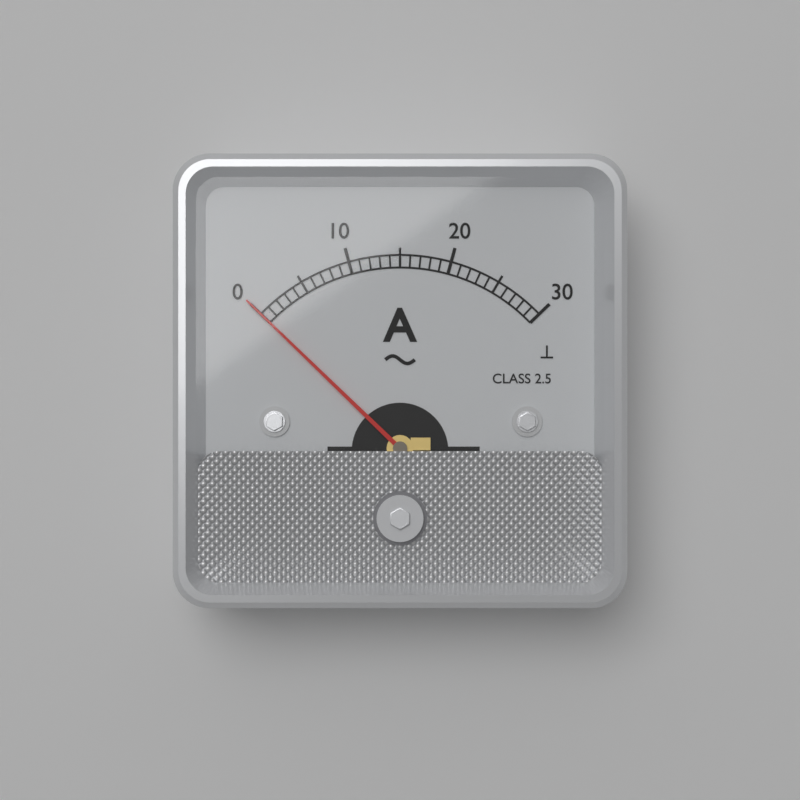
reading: 0 A
